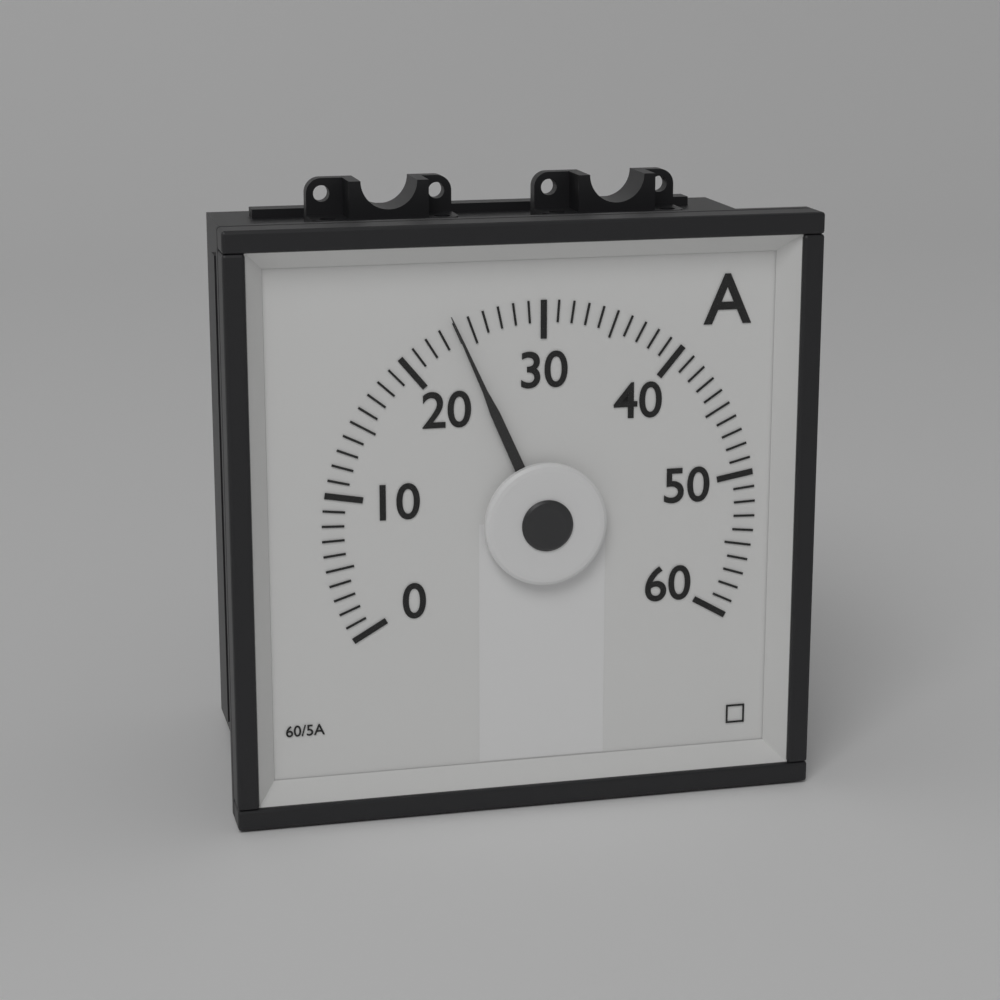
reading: 24 A
